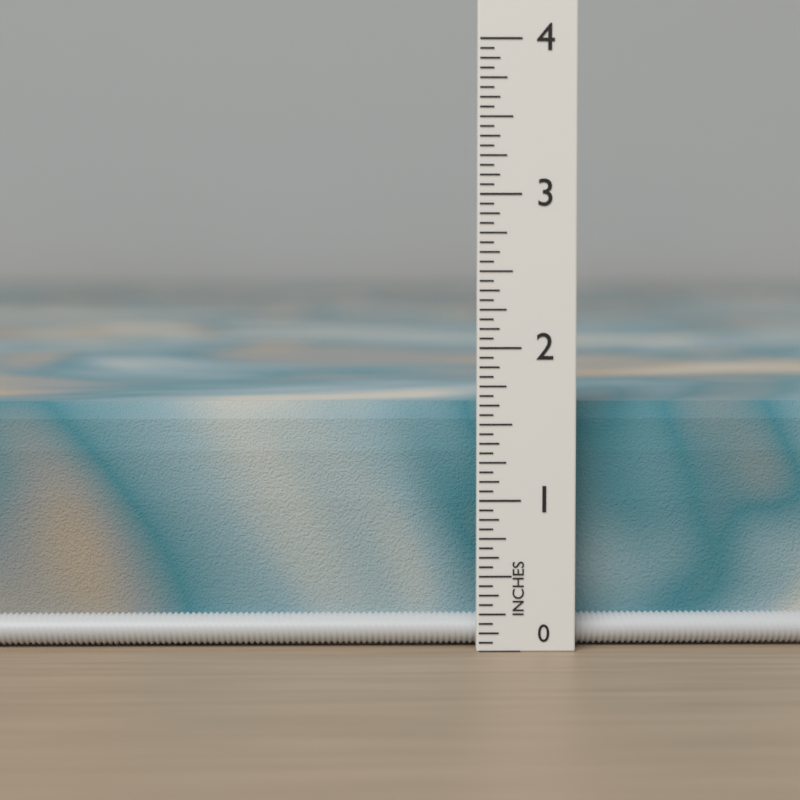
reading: 1.6250 in
